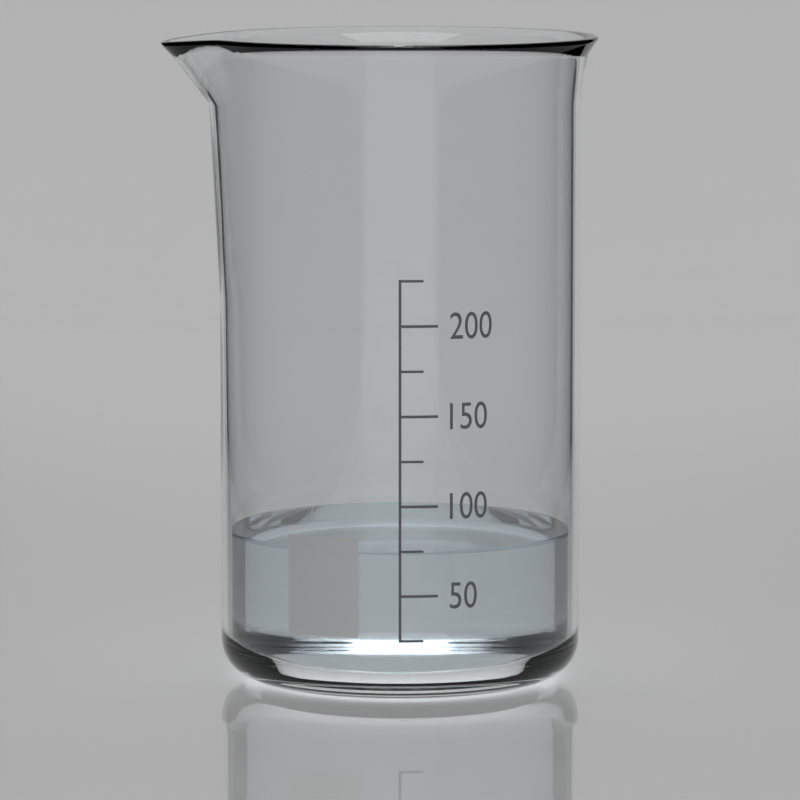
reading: 75 (no unit)
